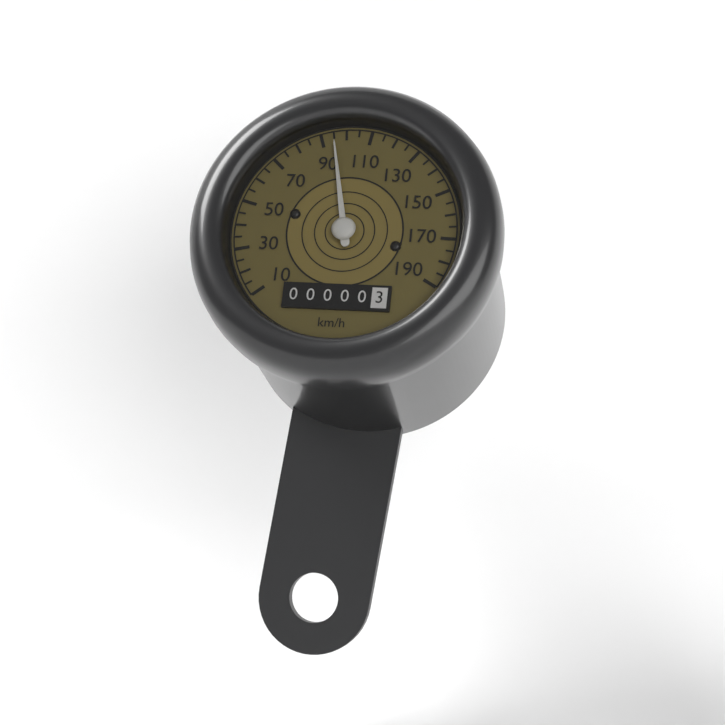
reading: 95 km/h
